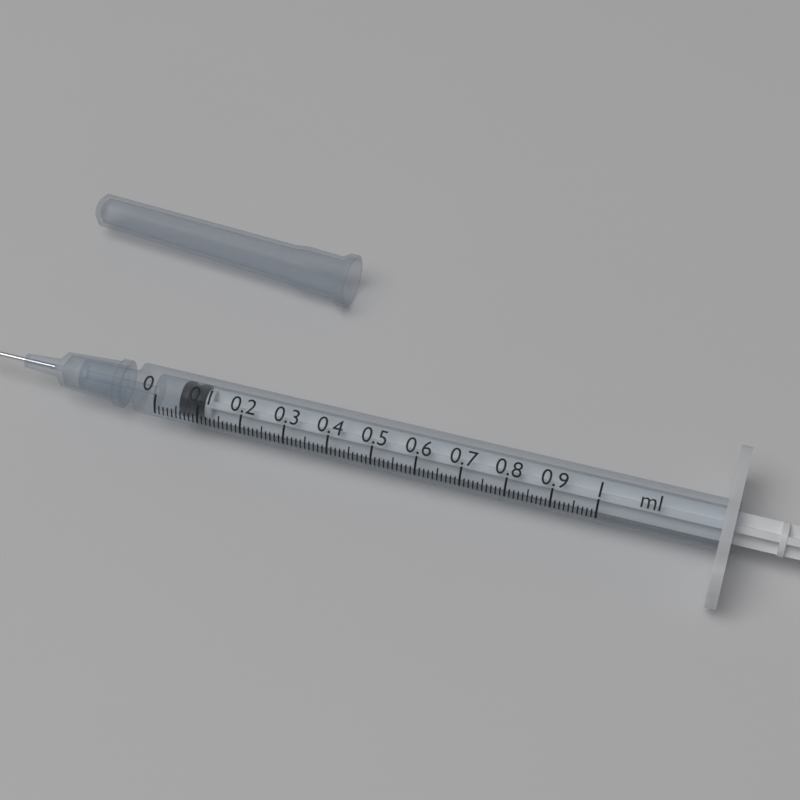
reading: 0.05 ml
